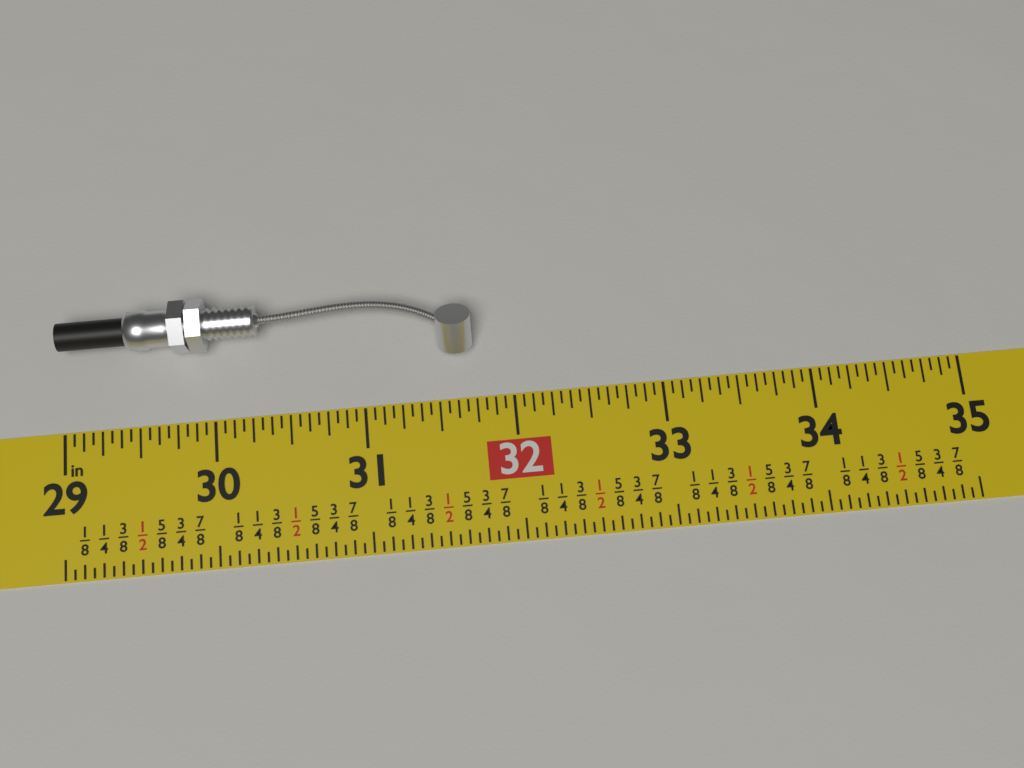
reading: 31.7500 in
